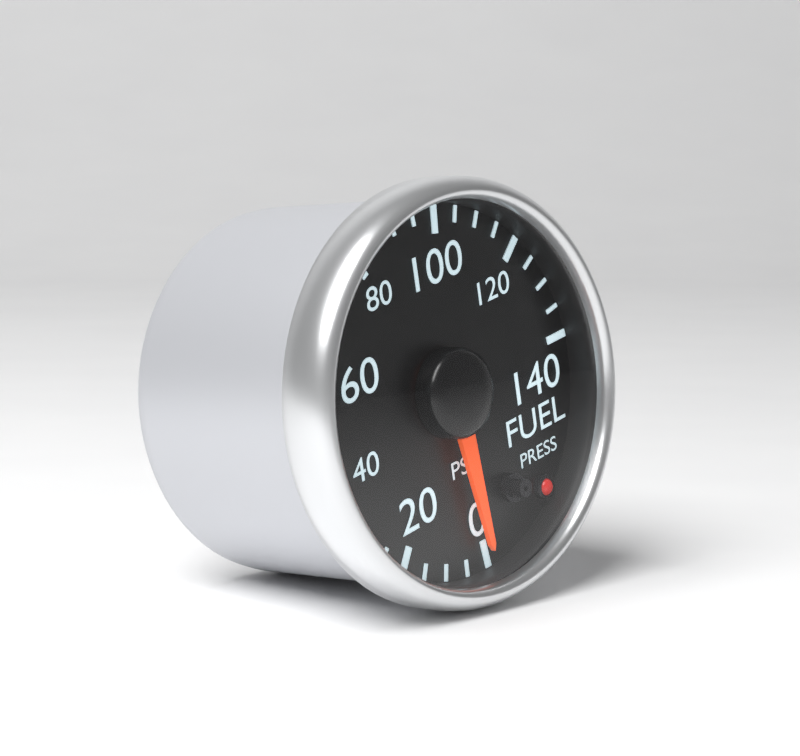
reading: 0 psi
